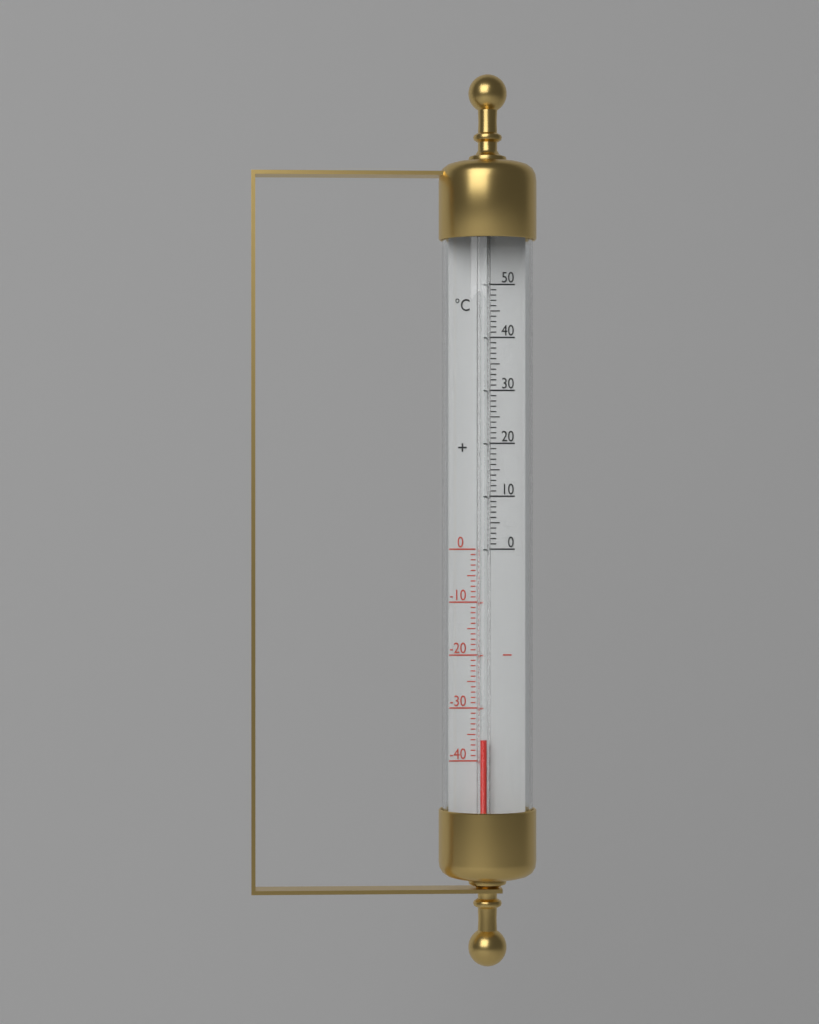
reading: -36 °C
